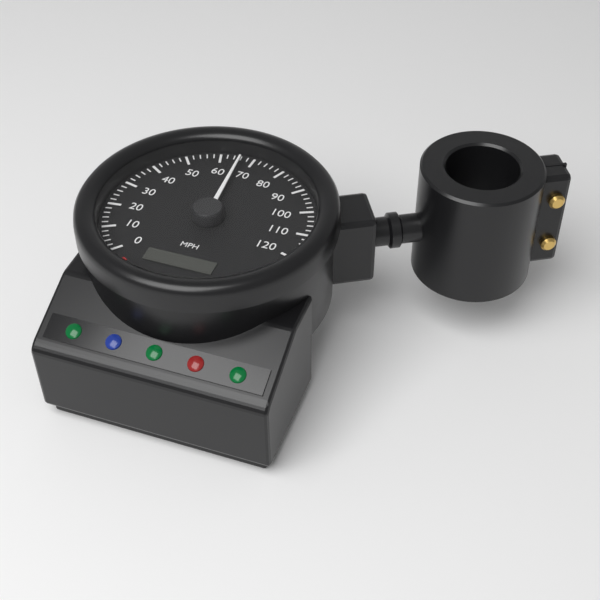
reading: 66 mph
